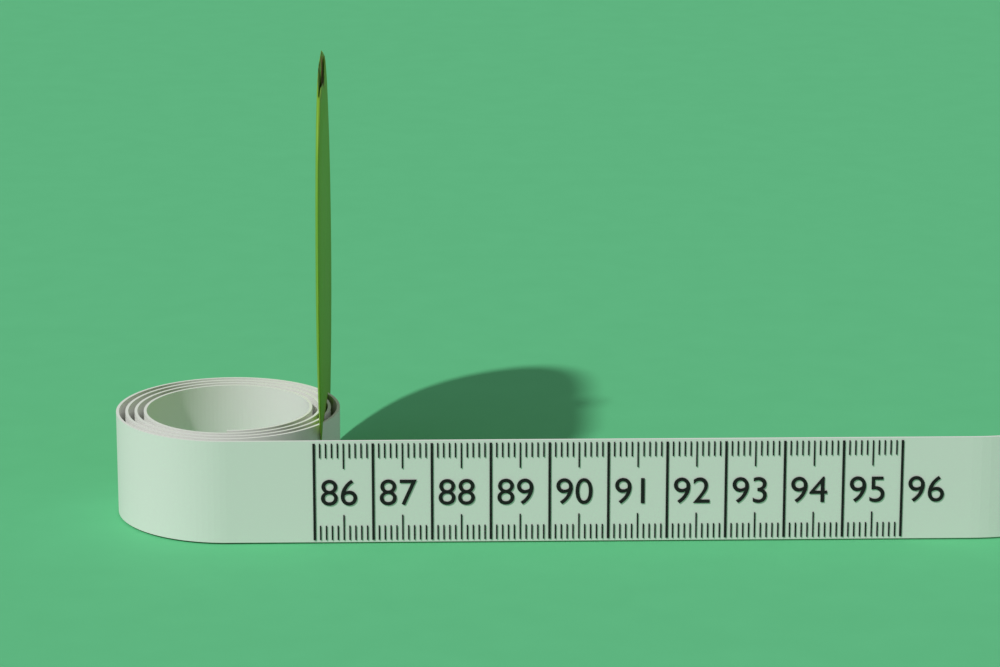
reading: 86.2 (no unit)
